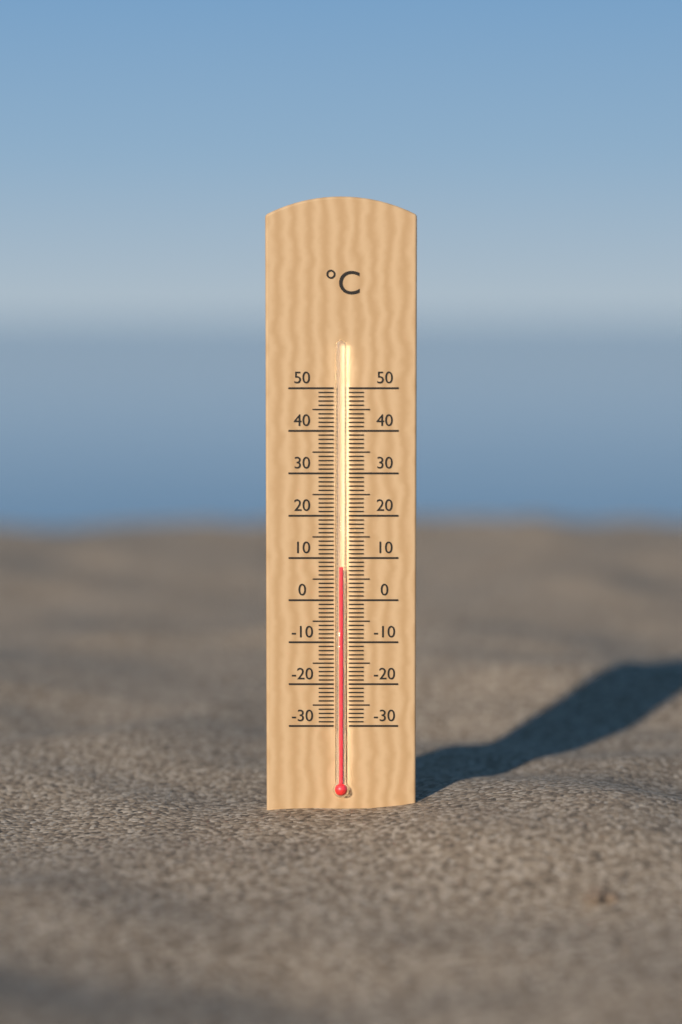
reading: 8 °C
